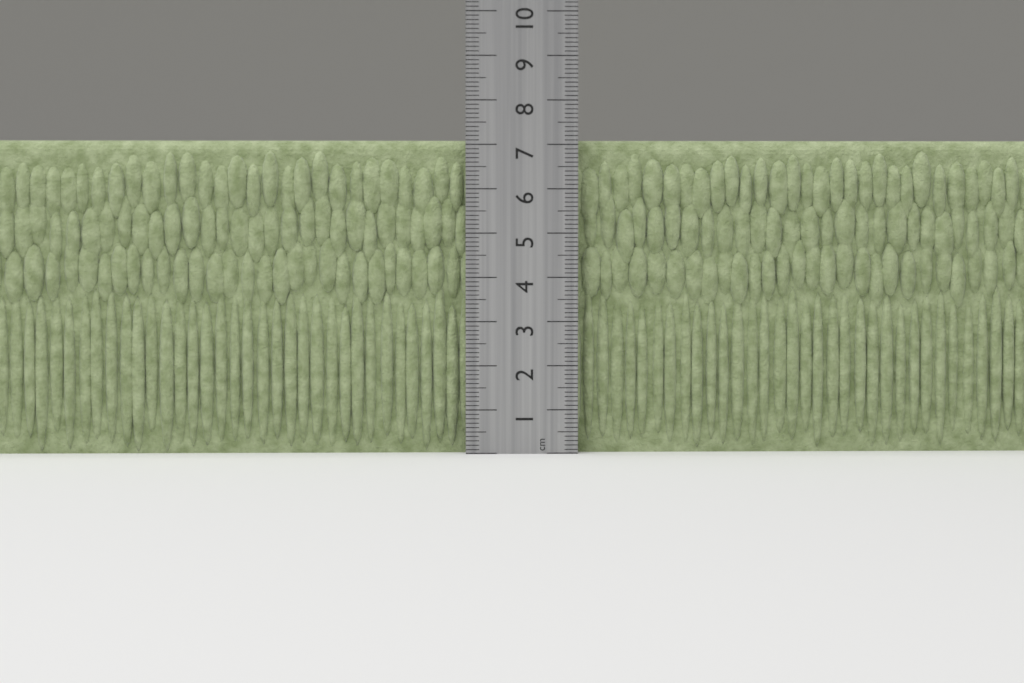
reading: 7.1 cm
